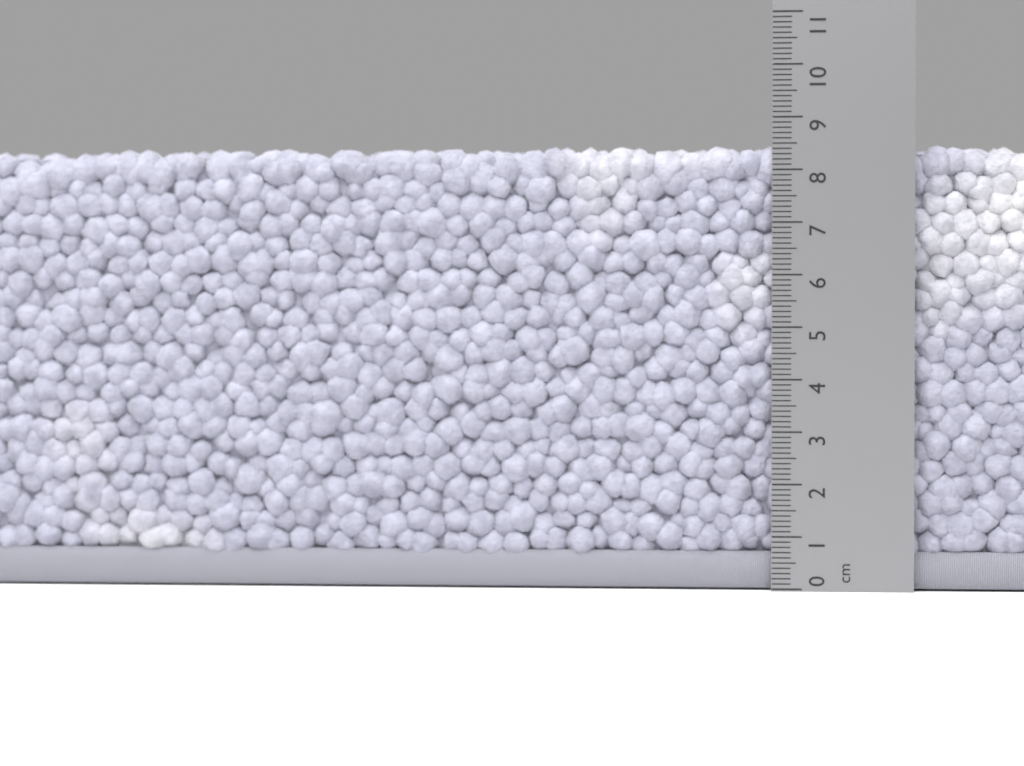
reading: 8.5 cm
